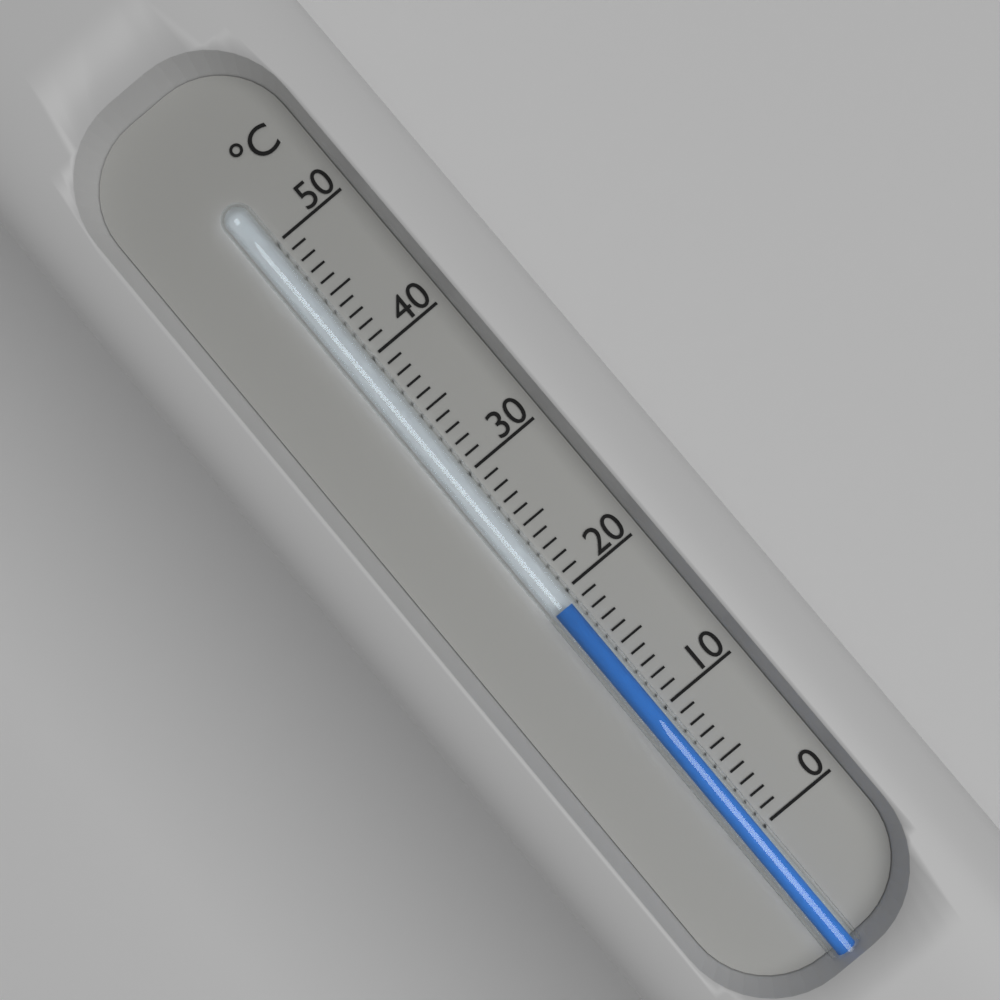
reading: 19 °C
